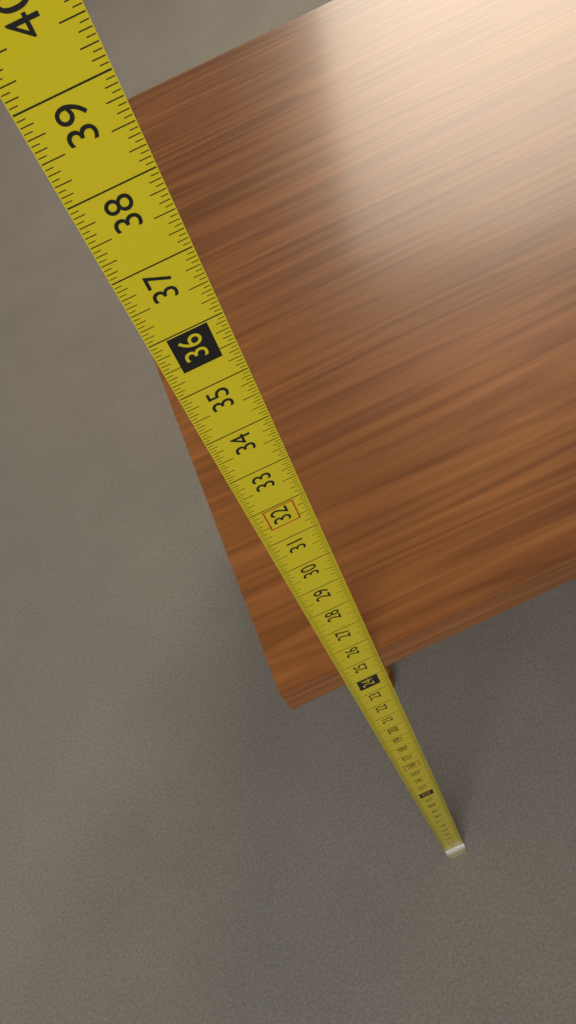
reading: 25.0625 in
